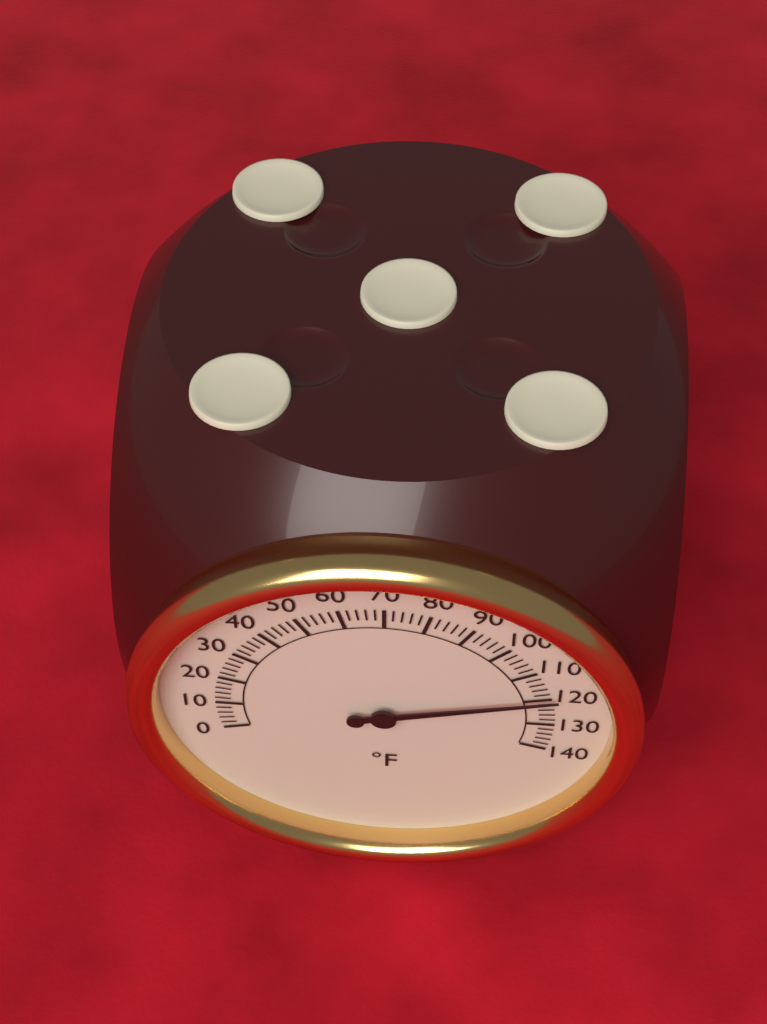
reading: 120 °F
